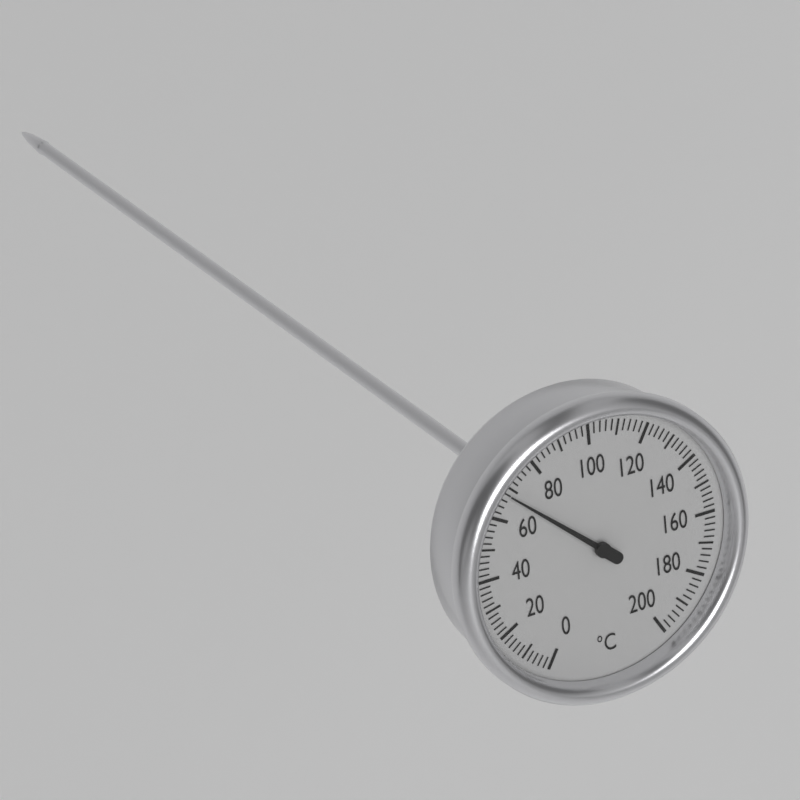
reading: 68 °C
